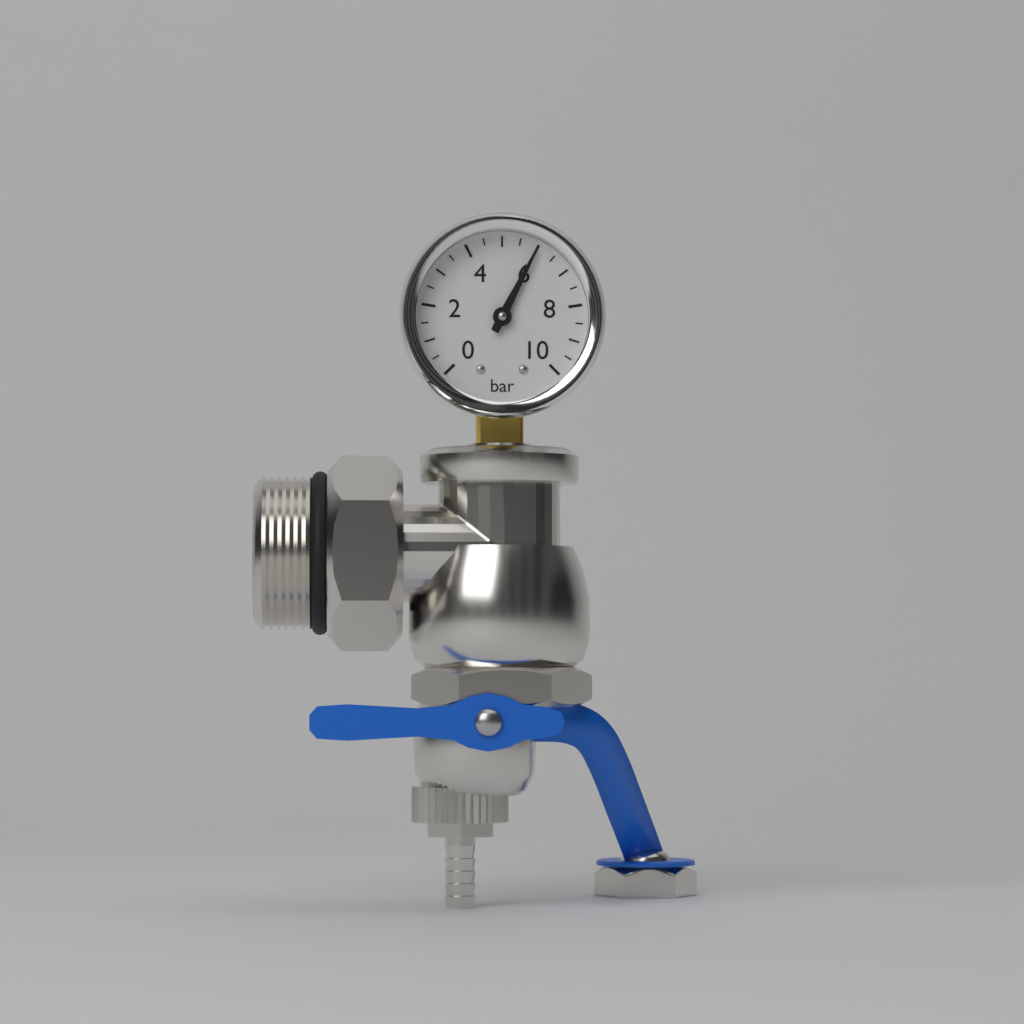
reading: 6.0 bar
